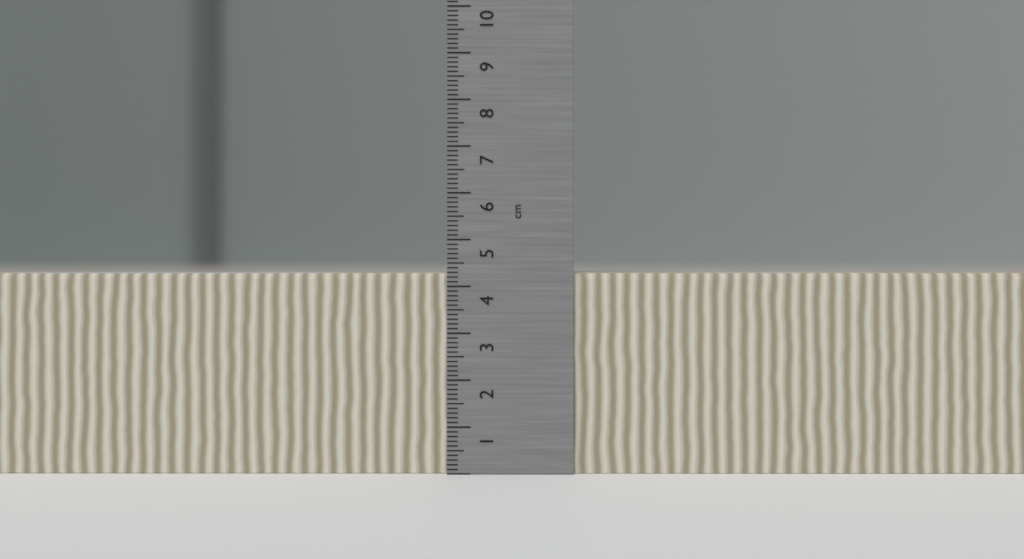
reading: 4.3 cm
